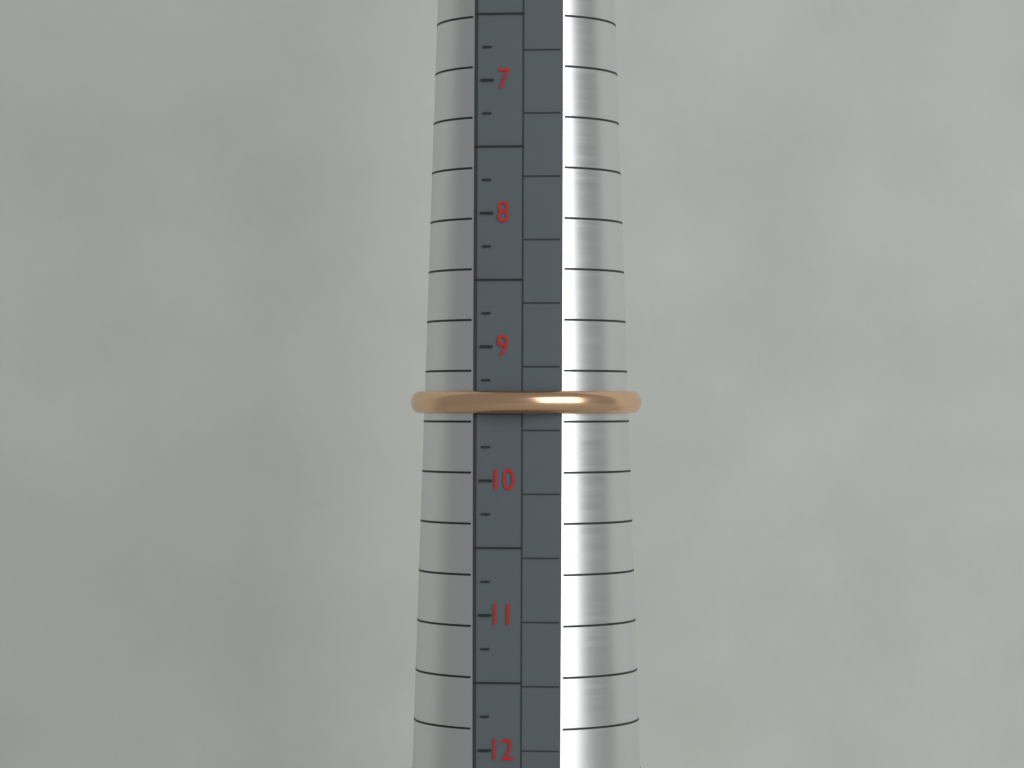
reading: 9.50 (no unit)
